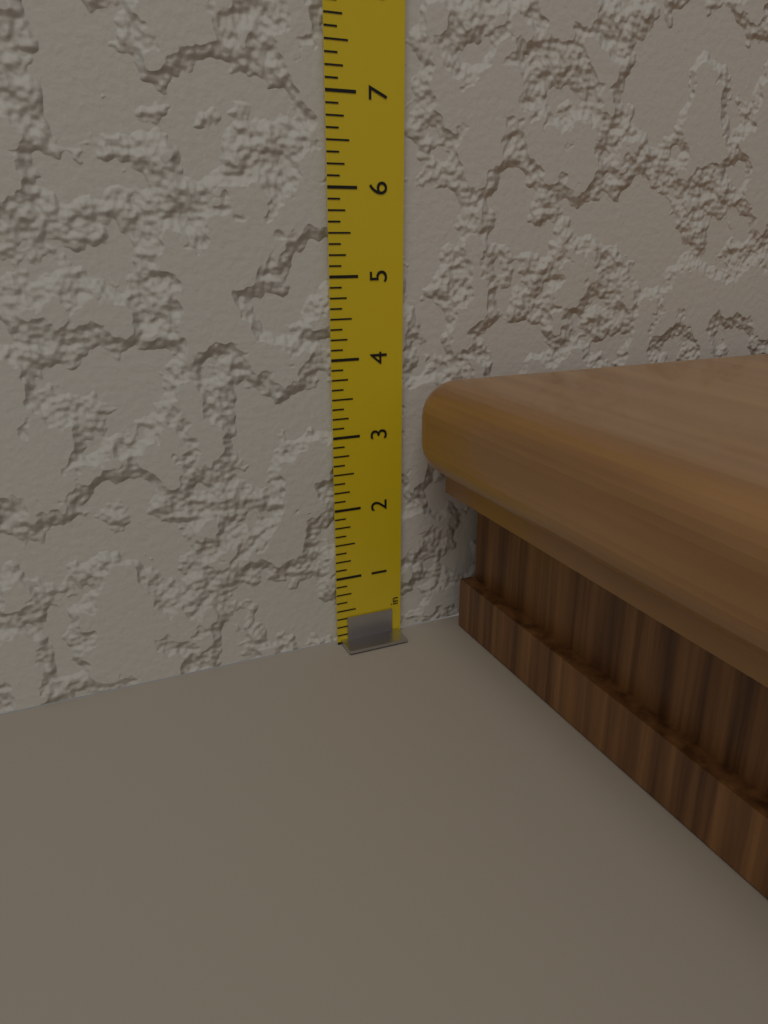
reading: 3.750 in
